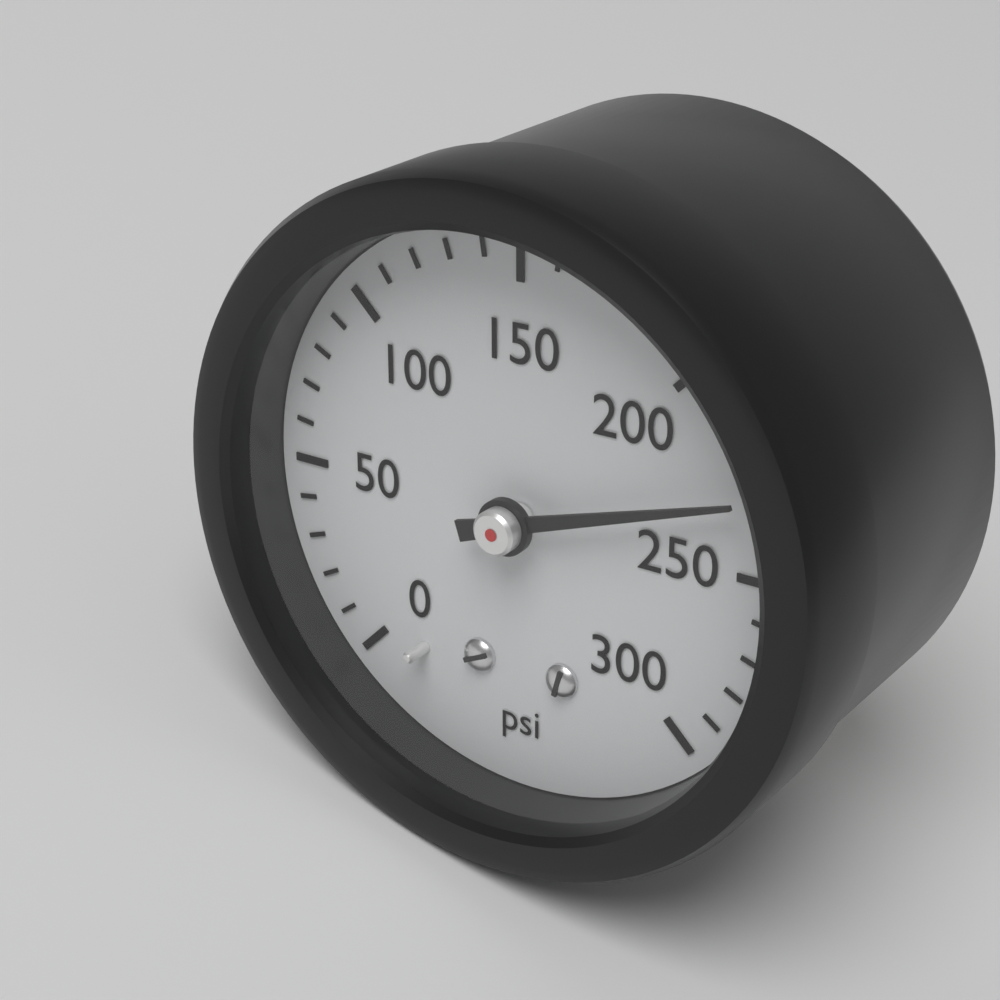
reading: 230 psi
